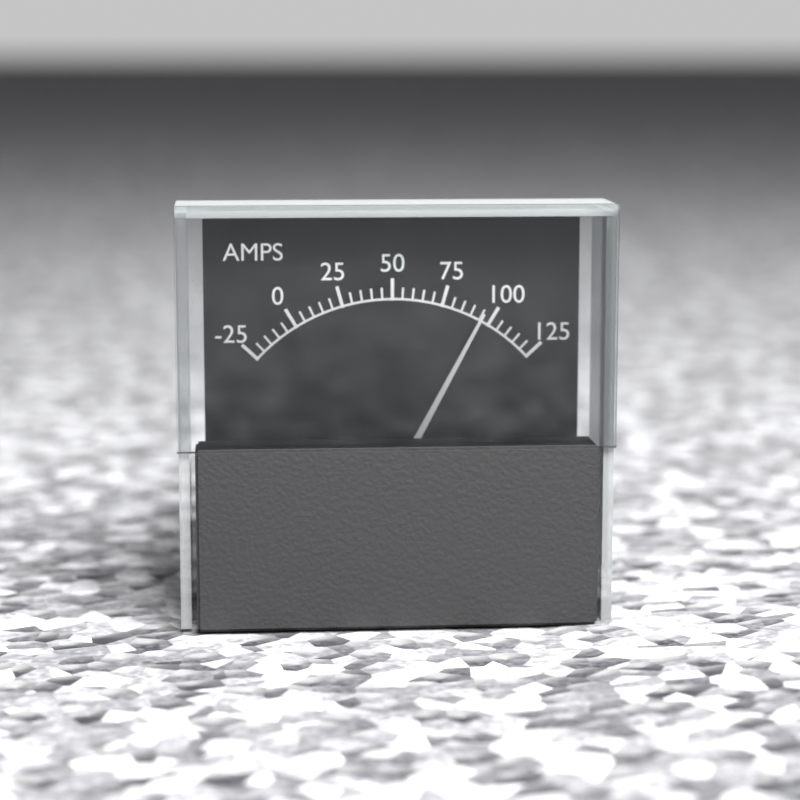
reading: 95 A
